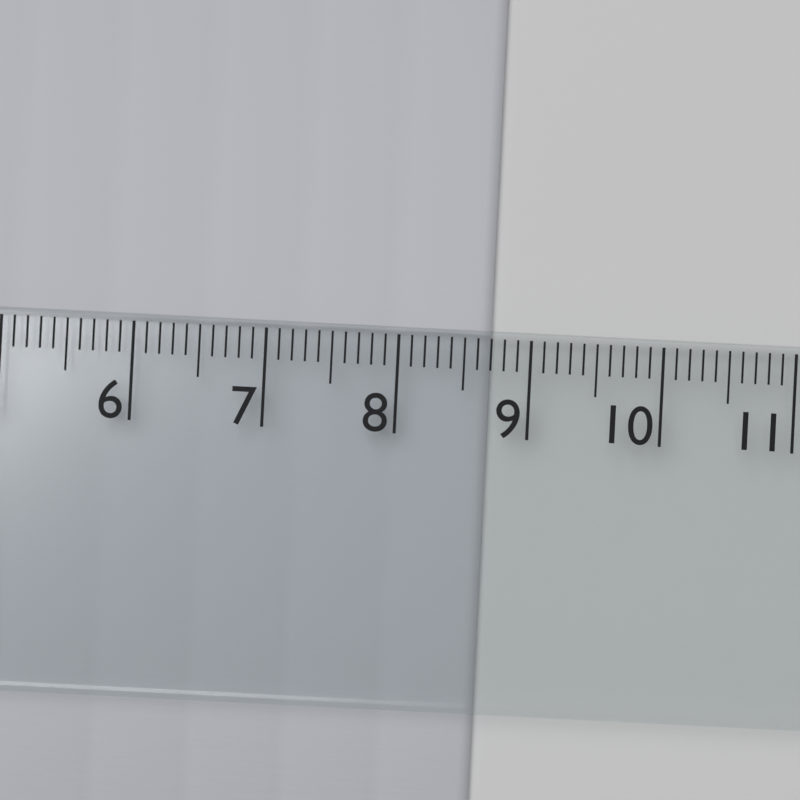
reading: 8.7 cm
